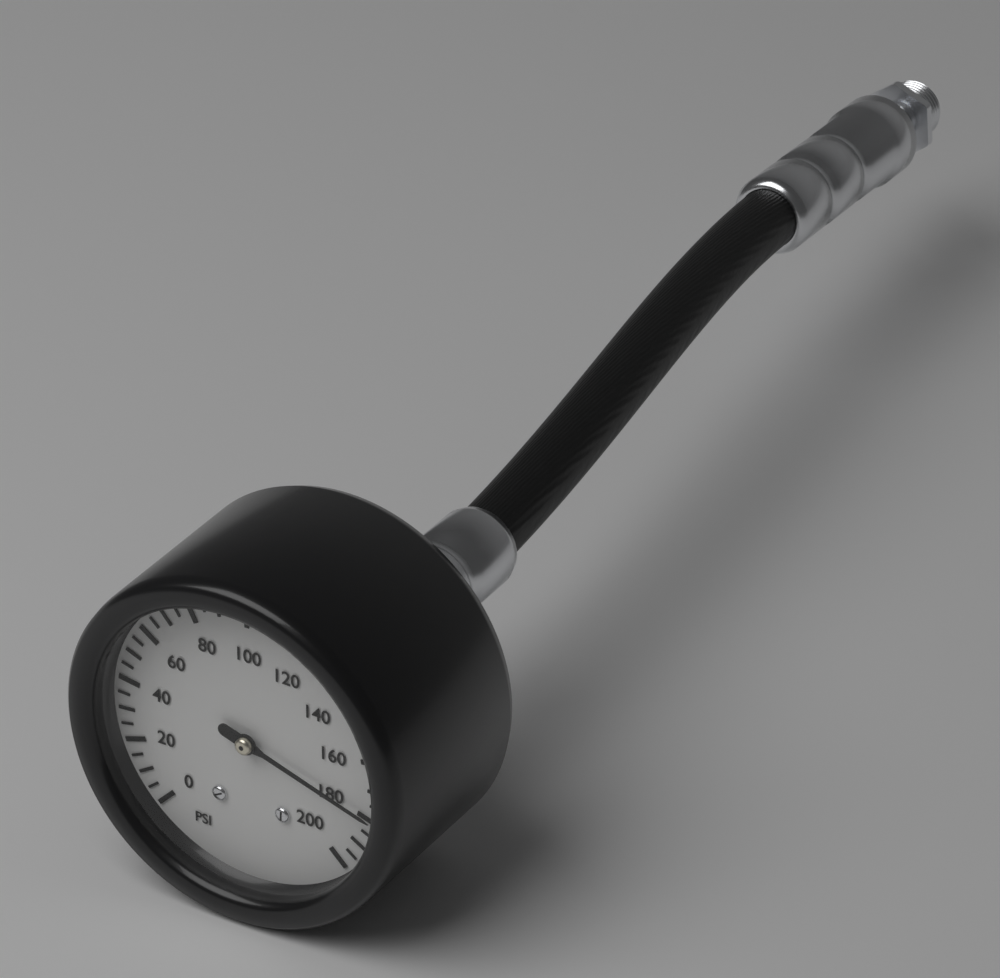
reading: 180 psi
